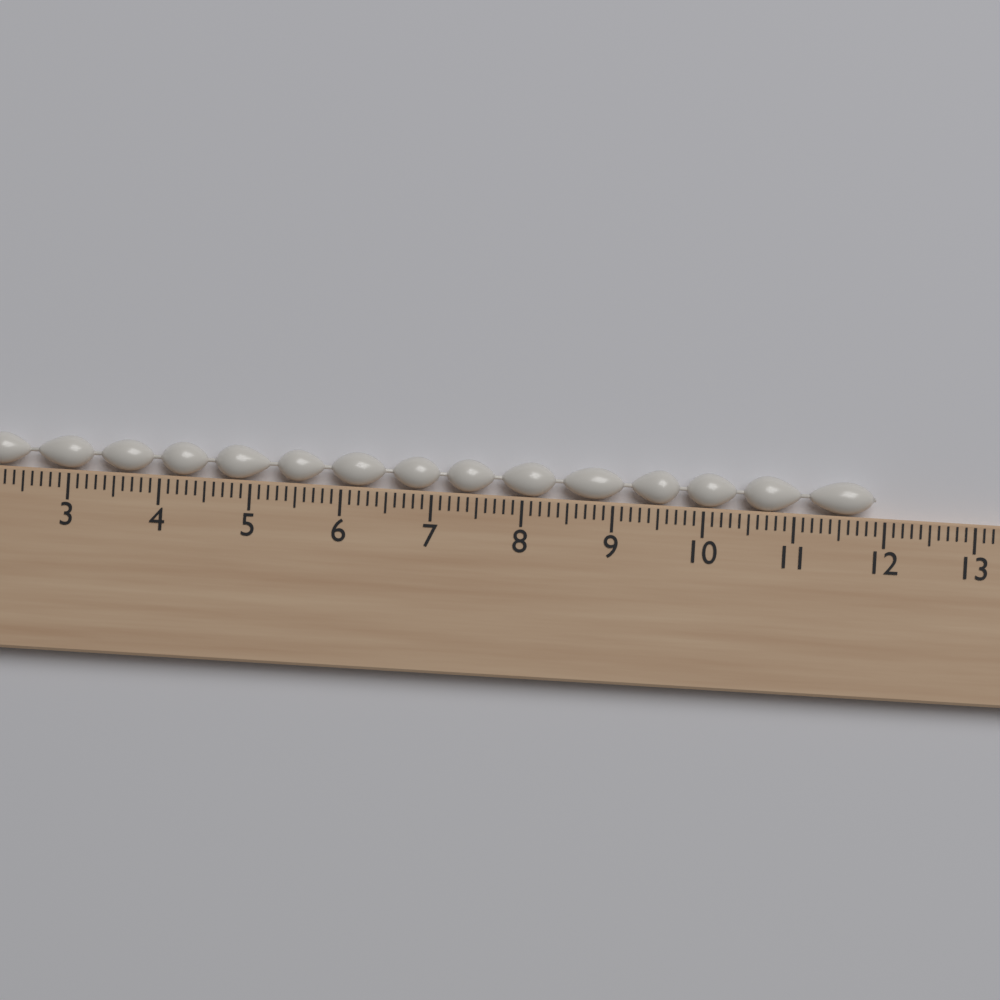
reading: 11.9 cm
